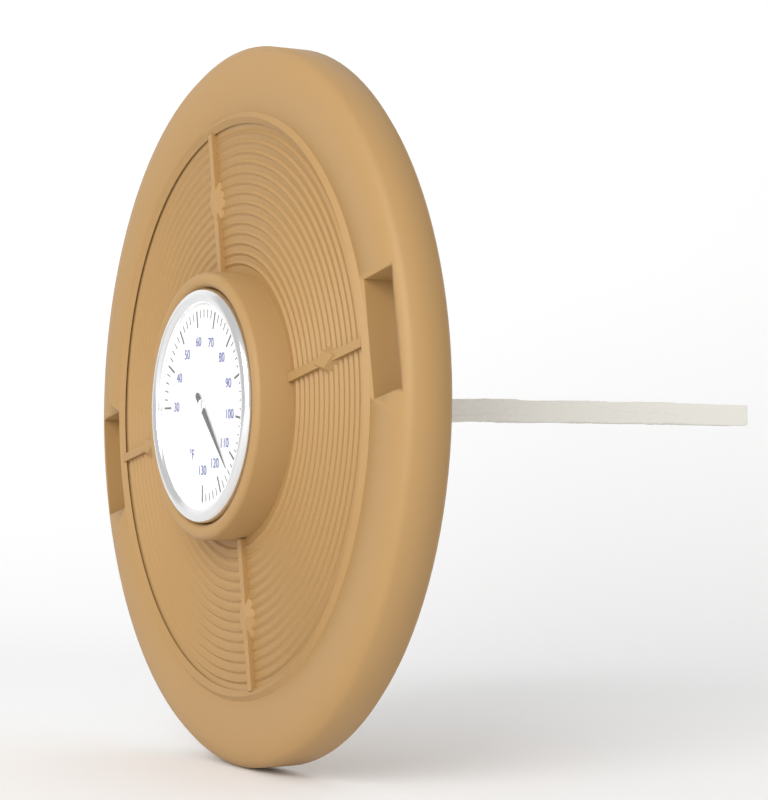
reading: 114 °F
